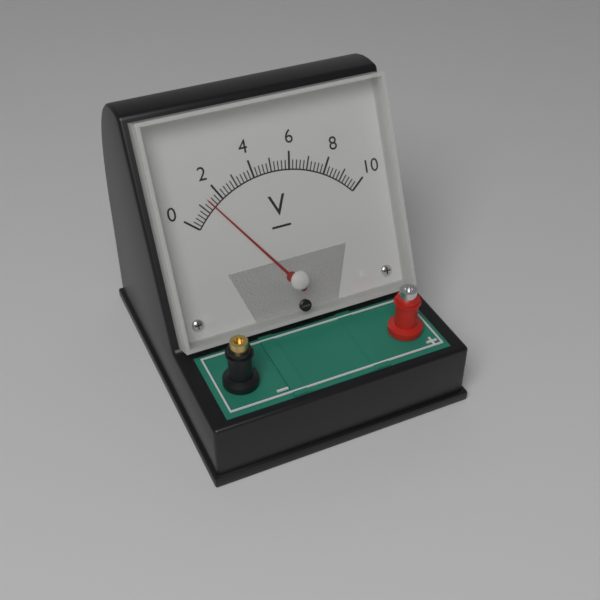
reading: 1.4 V
